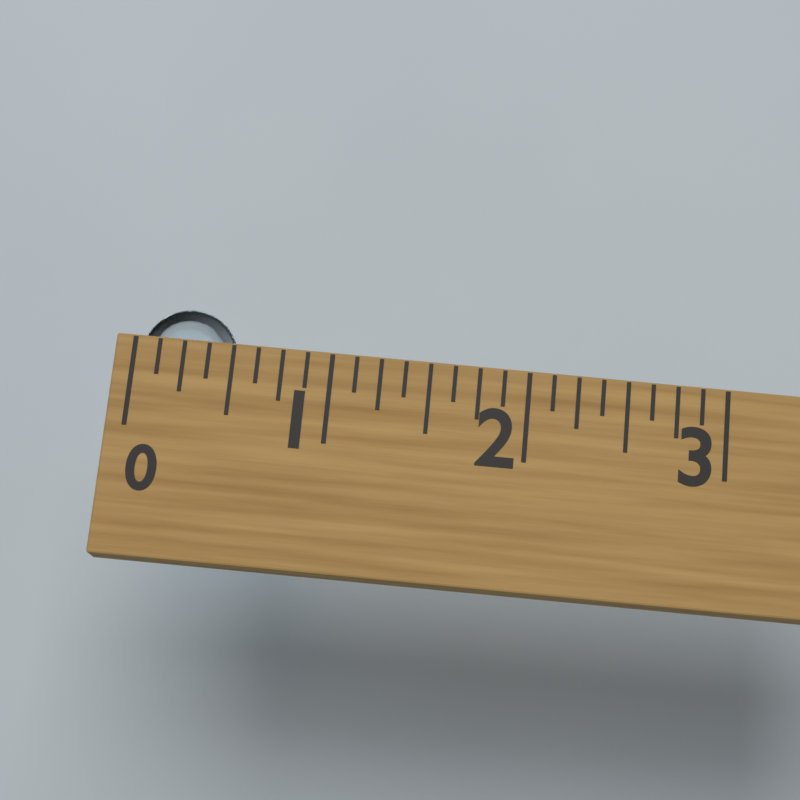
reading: 0.500 (no unit)
